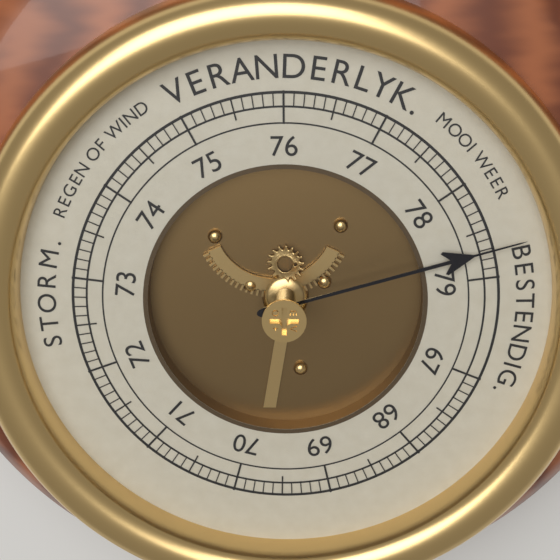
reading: 78.7 (no unit)
